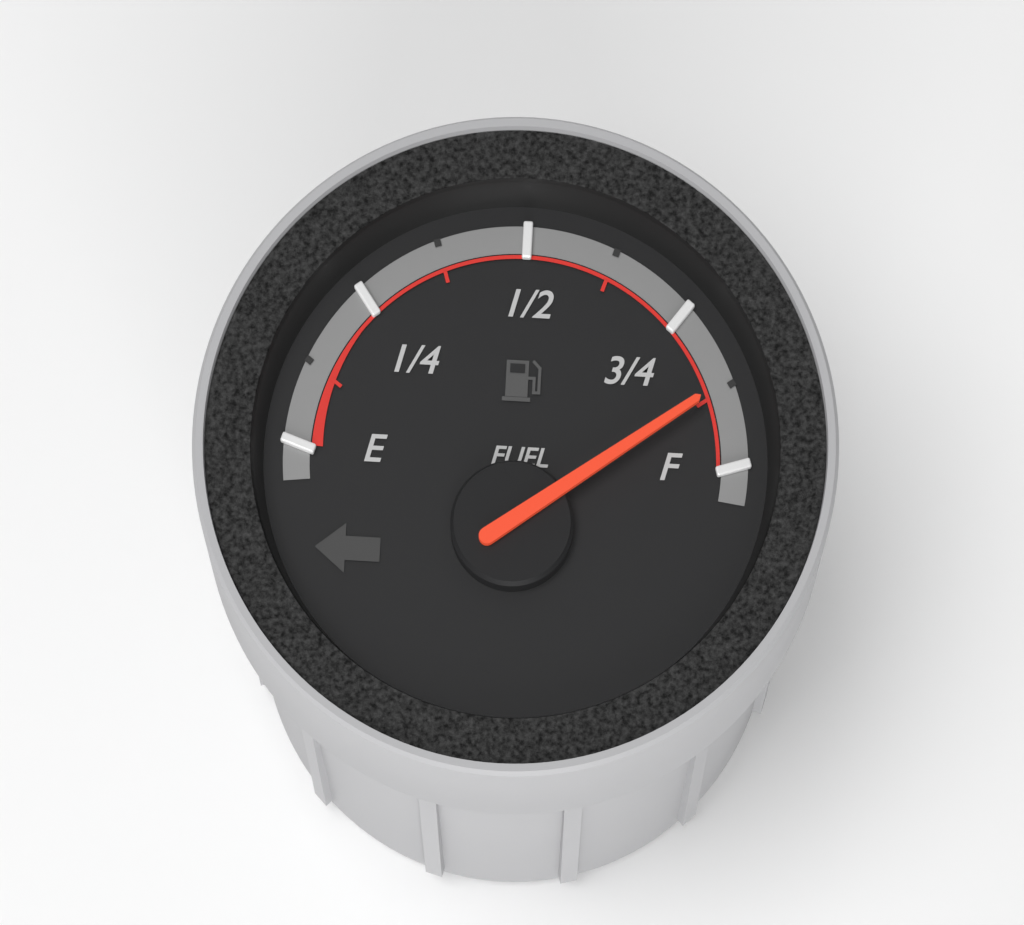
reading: 0.875 (no unit)
